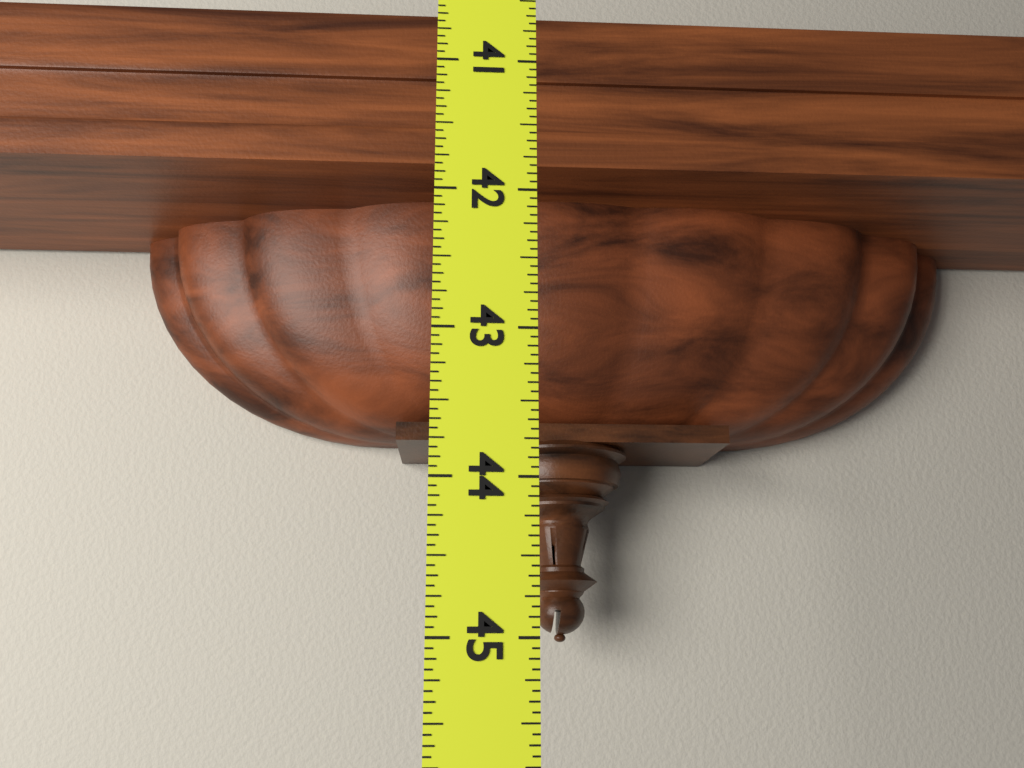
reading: 45.0000 (no unit)
